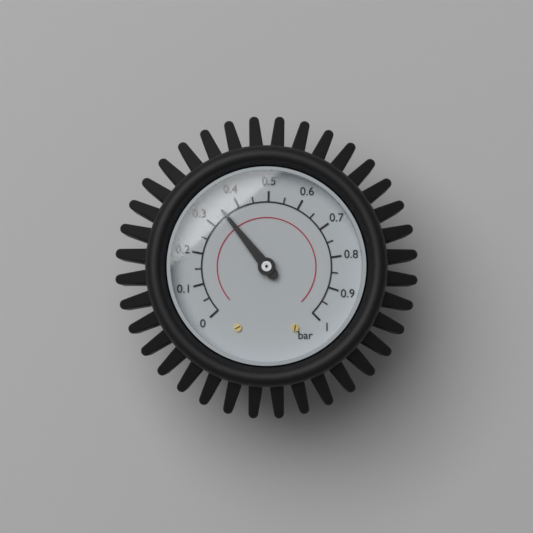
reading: 0.35 bar
